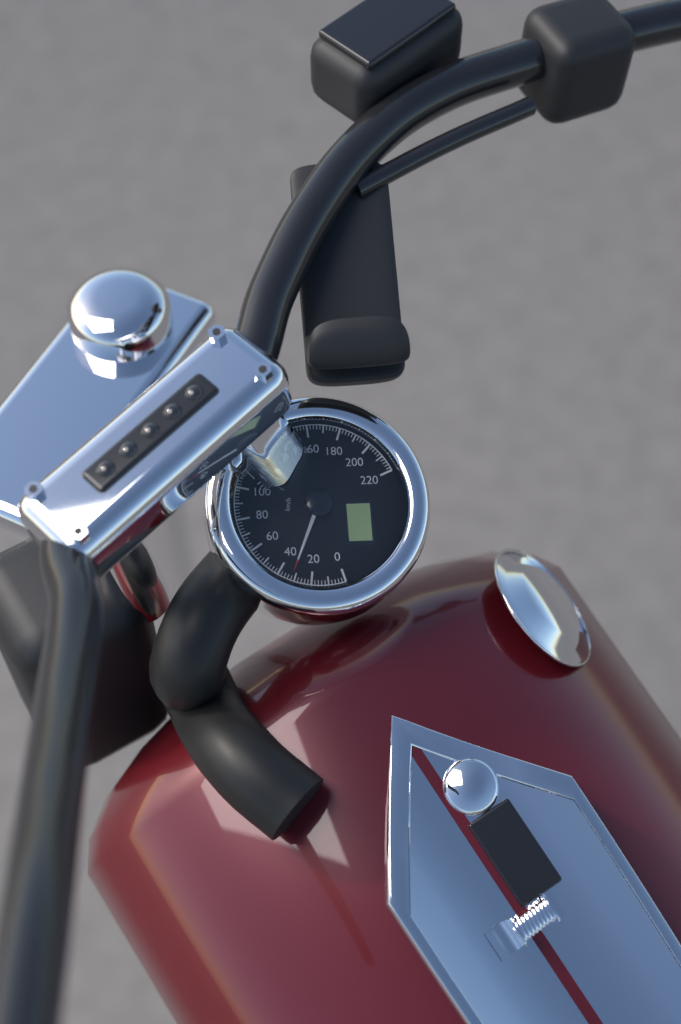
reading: 32 km/h
